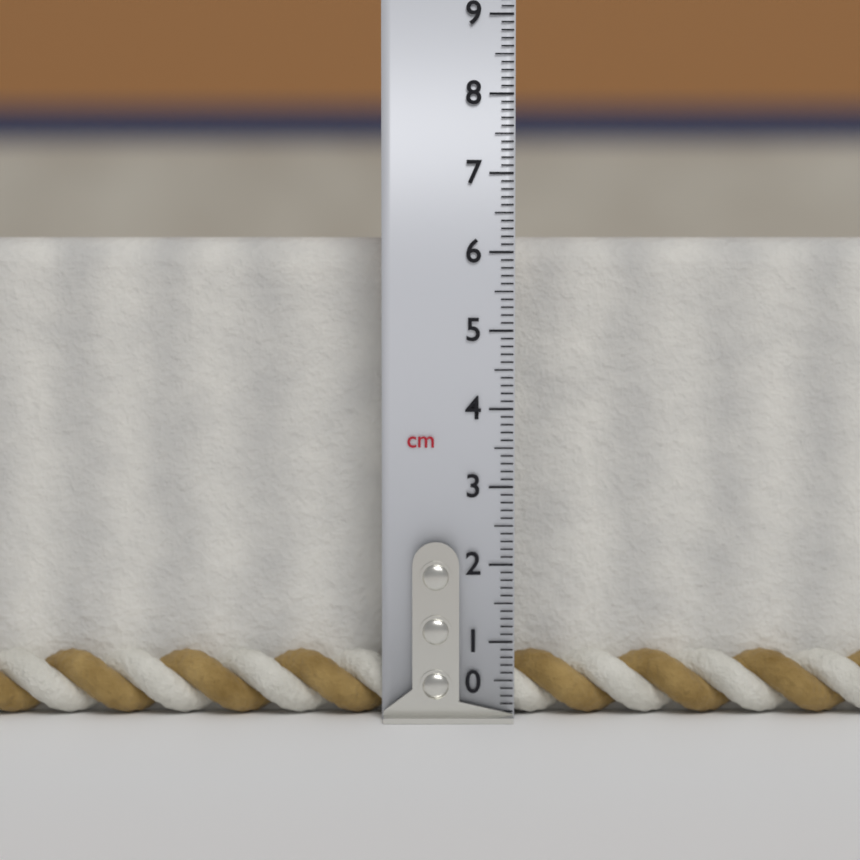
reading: 6.2 cm
